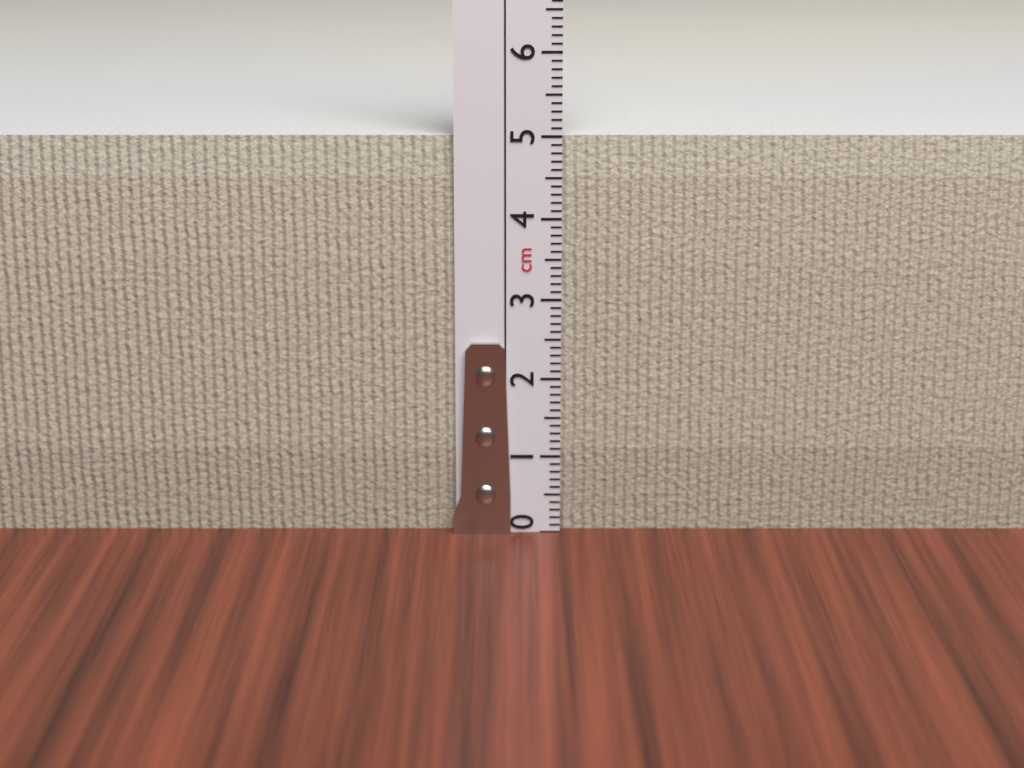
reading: 5.0 cm
